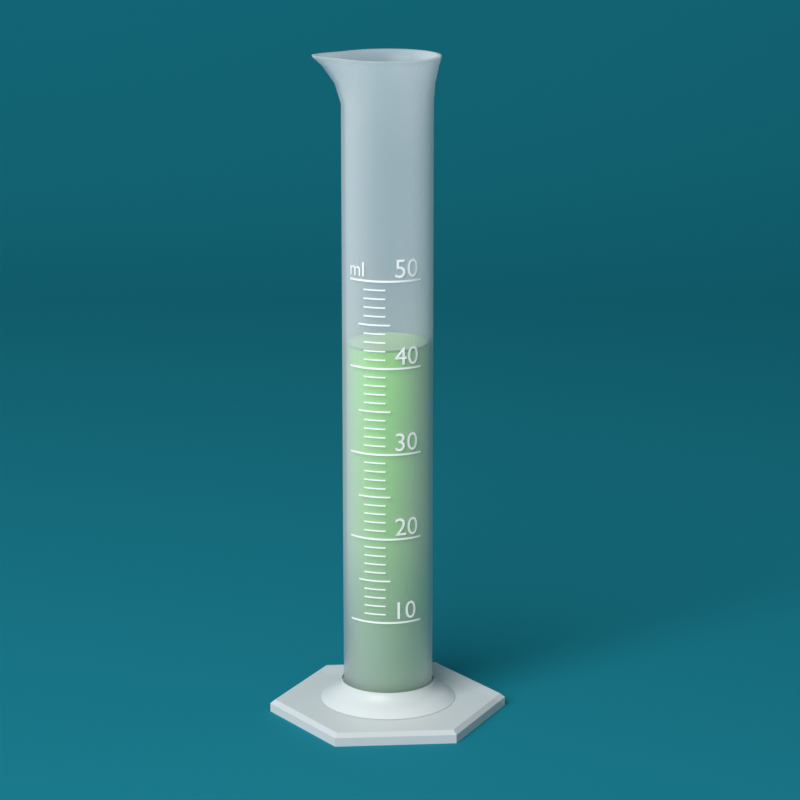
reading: 42 ml
